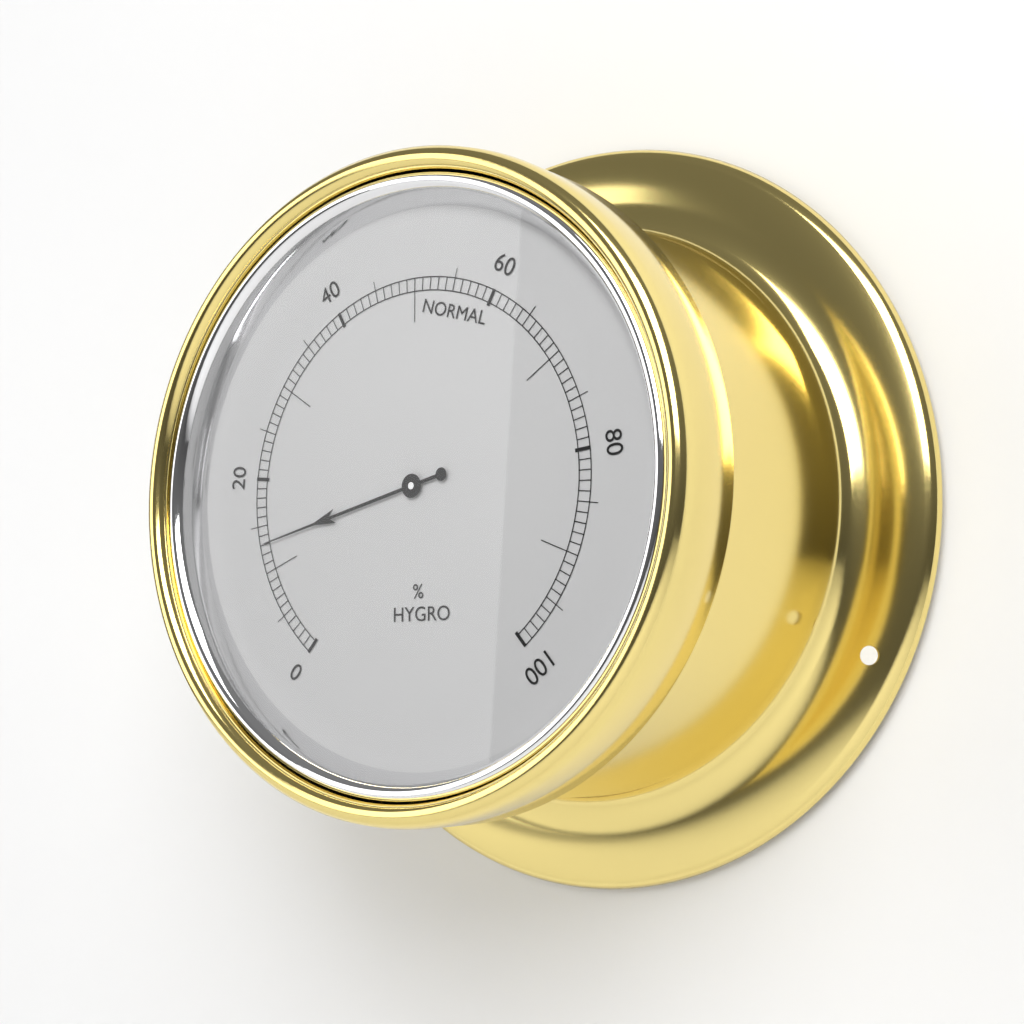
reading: 13 %
